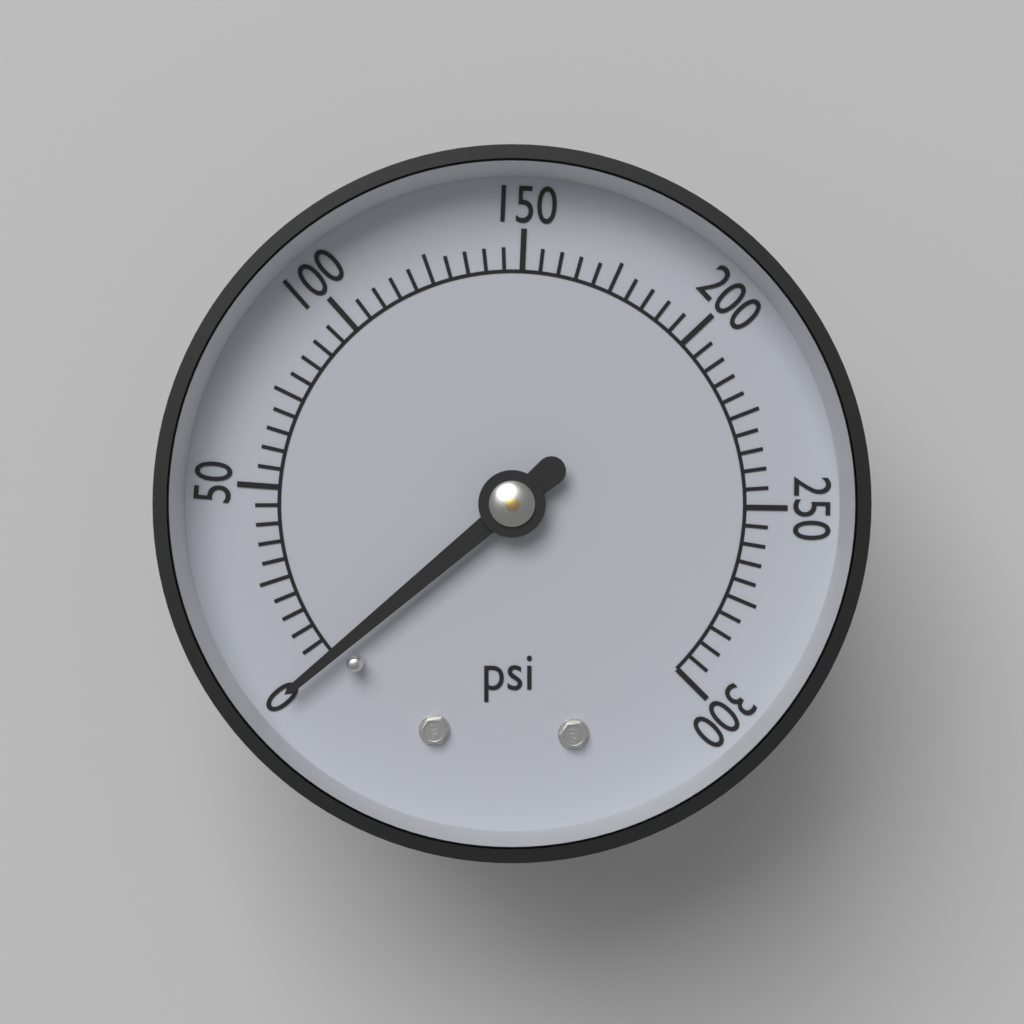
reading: 0 psi
